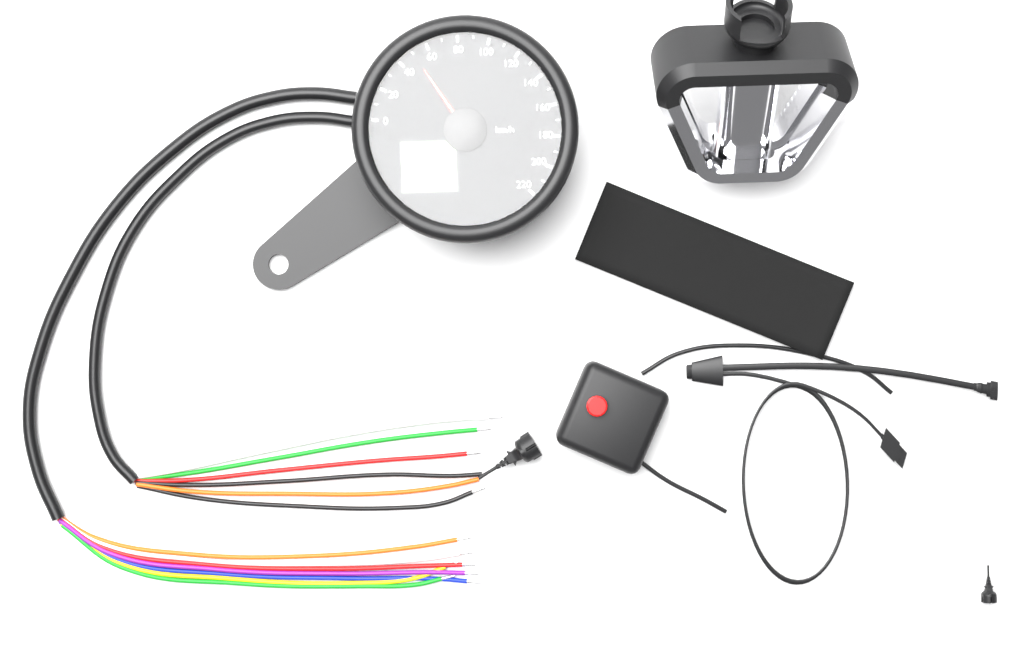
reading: 50 km/h
